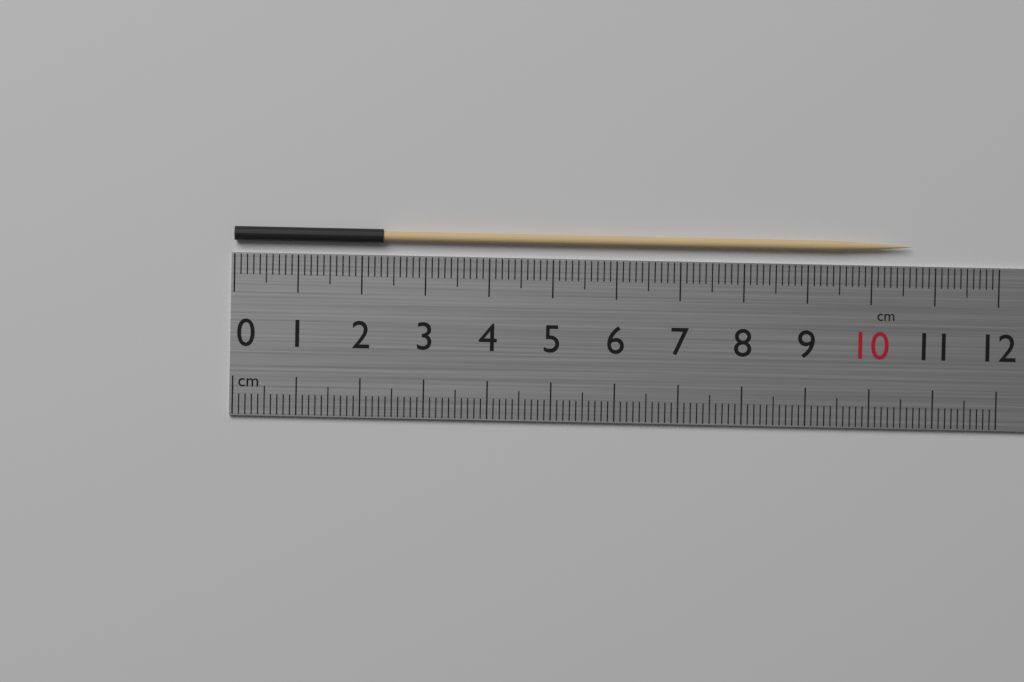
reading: 10.6 cm
